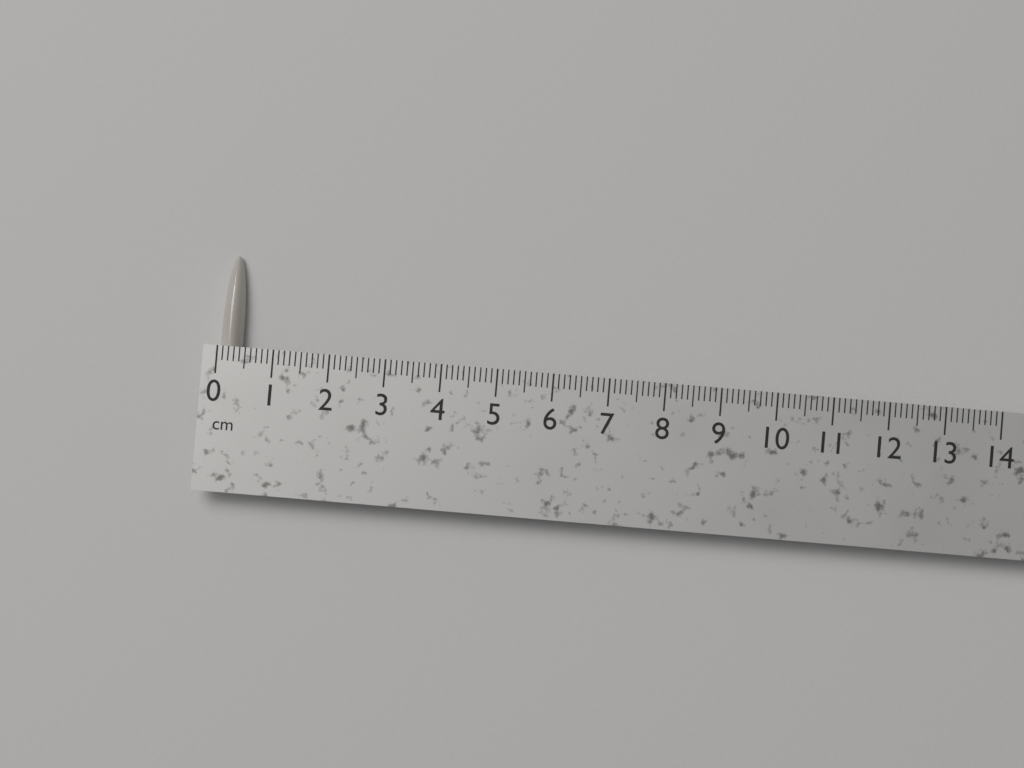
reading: 0.4 cm
